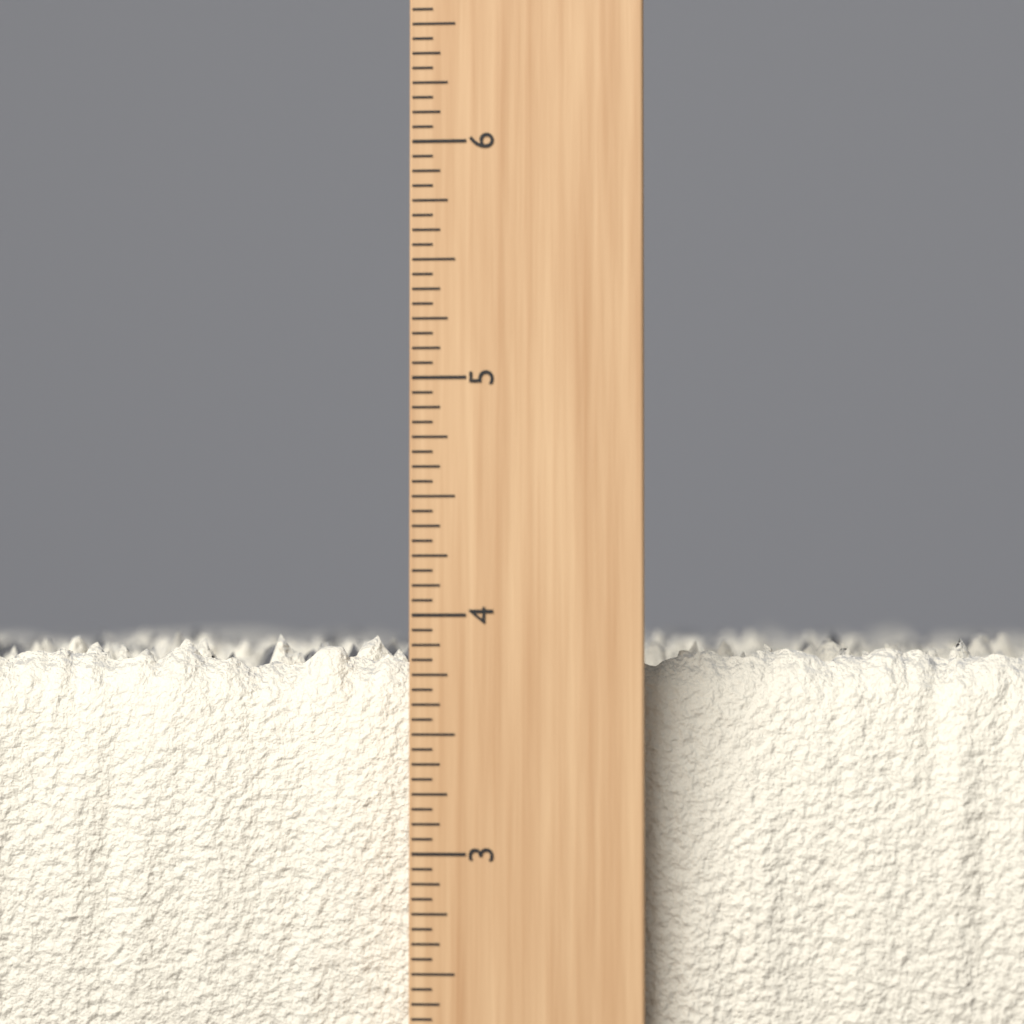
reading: 3.9375 inch
